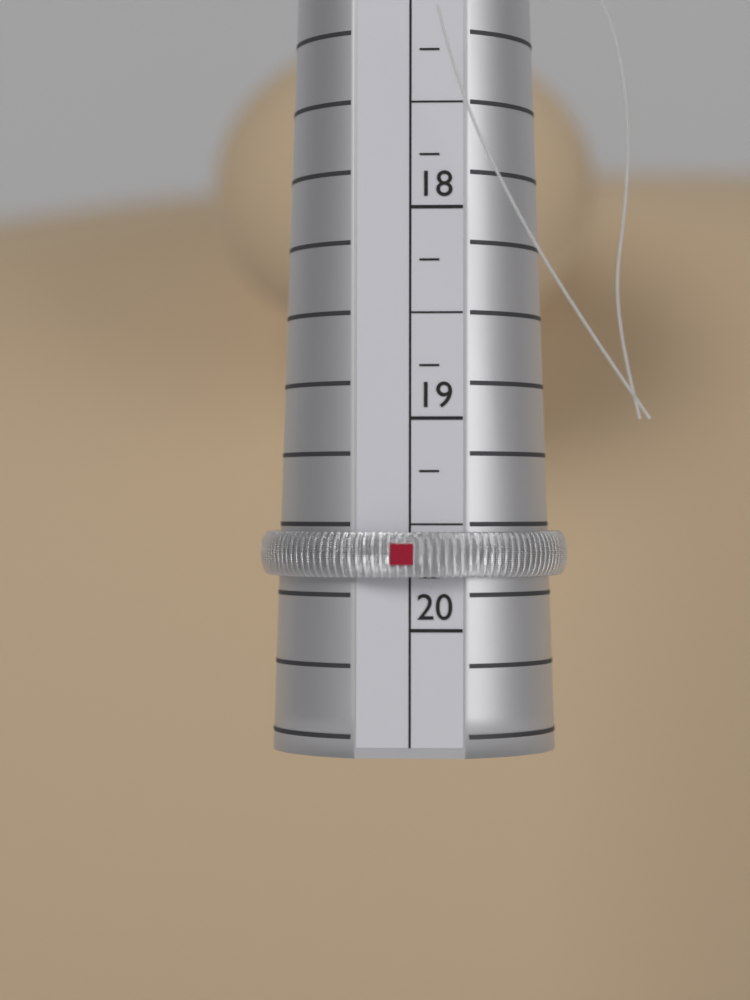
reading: 19.75 (no unit)
